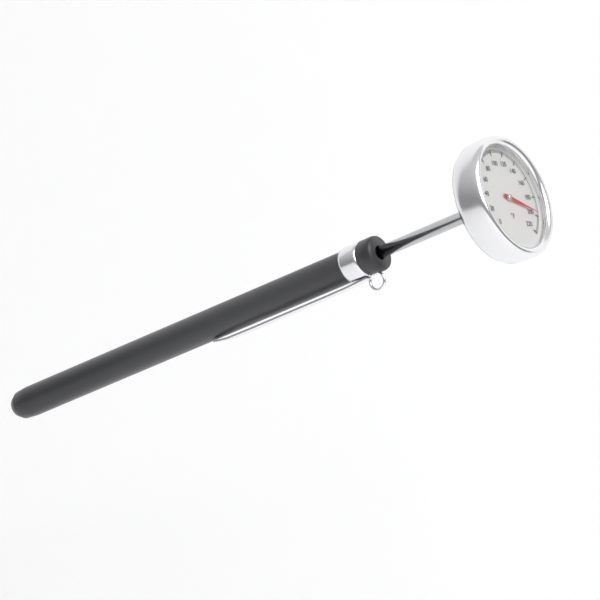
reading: 196 °F
